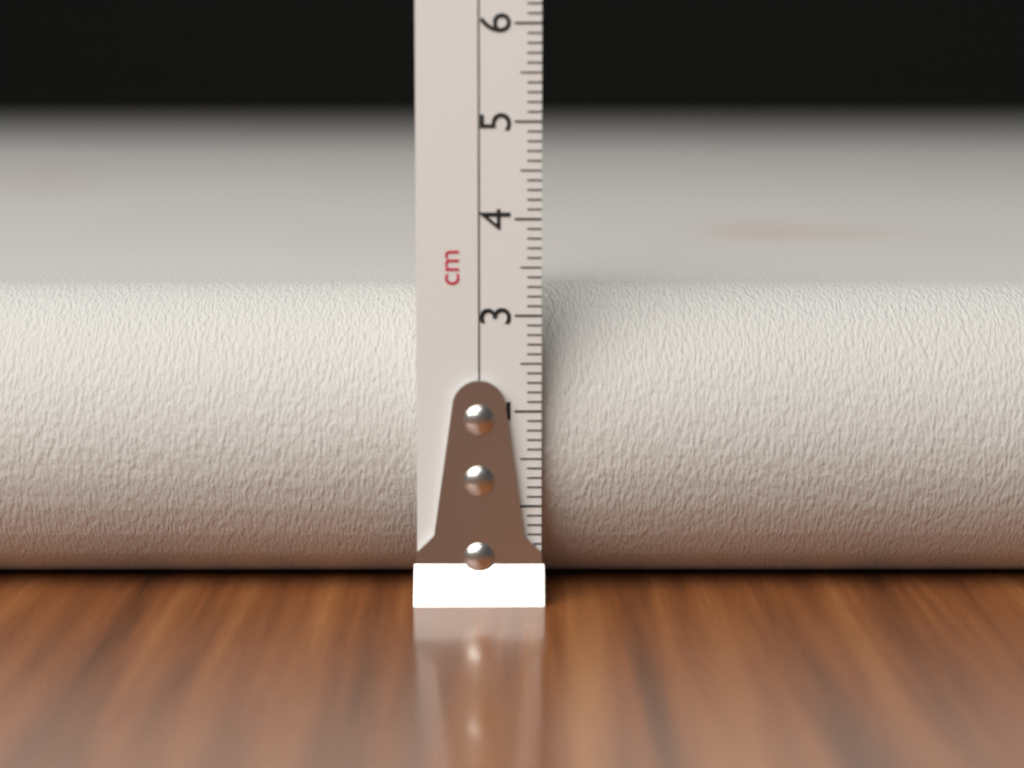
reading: 3.2 cm
